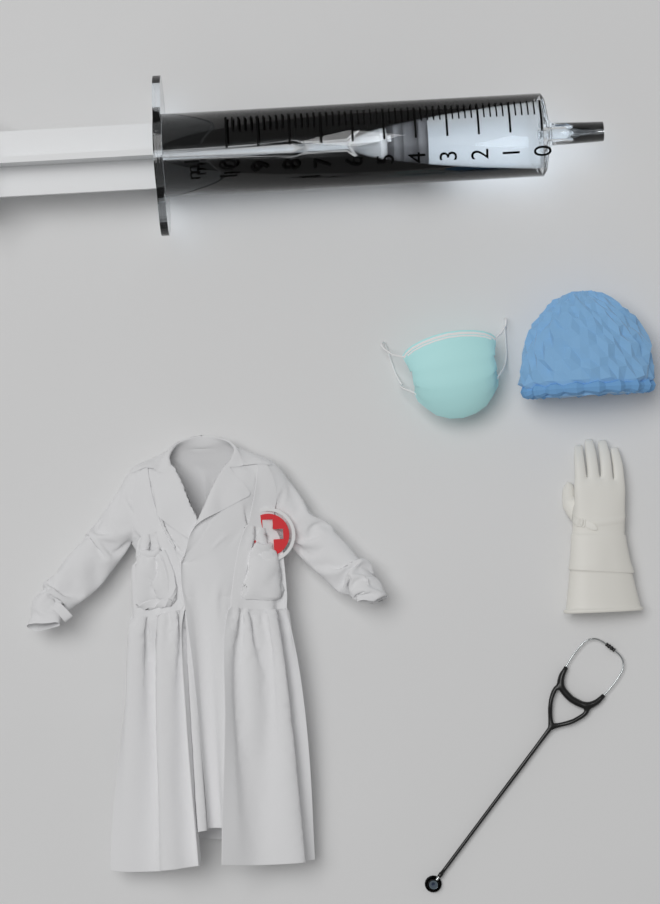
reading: 3.6 ml
